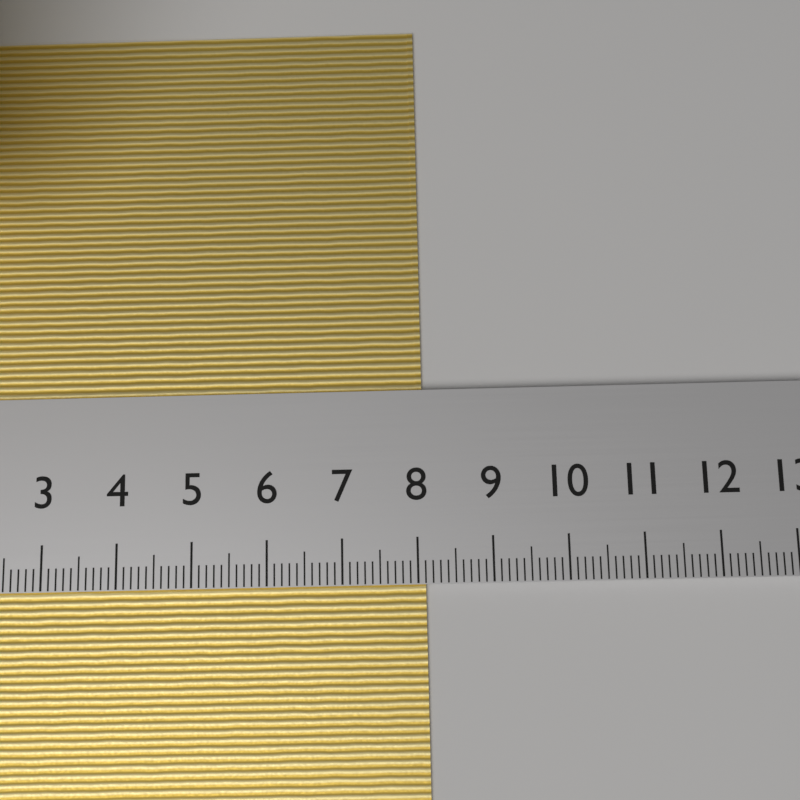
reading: 8.1 cm
